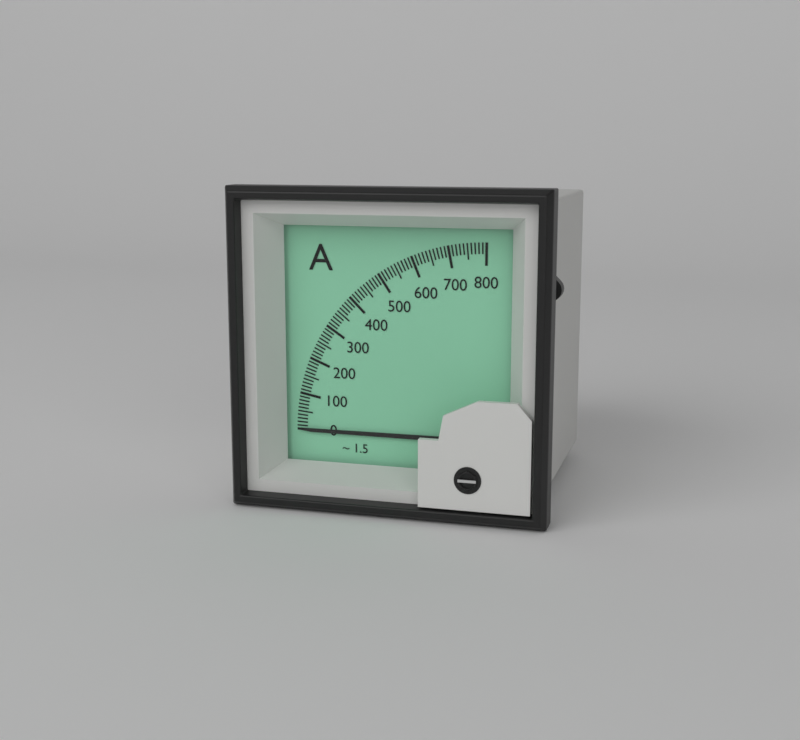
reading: 0 A
